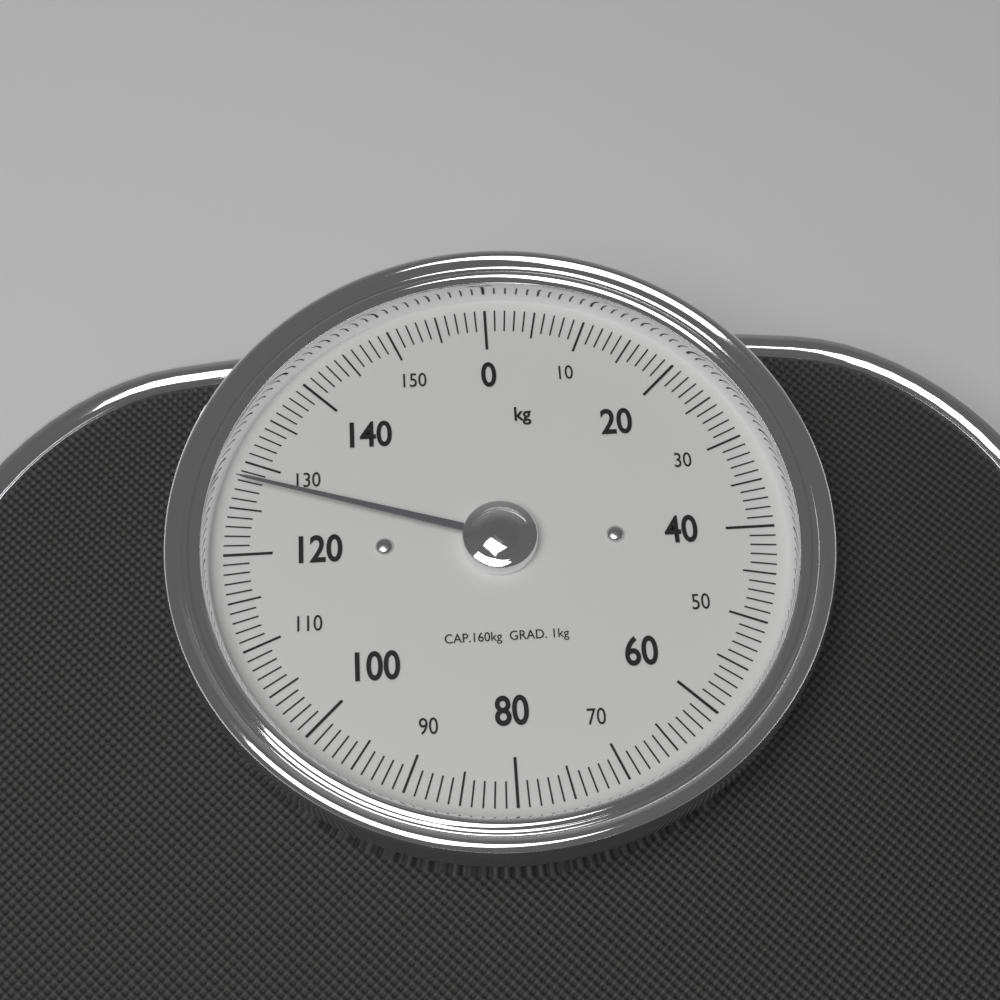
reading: 128 kg
